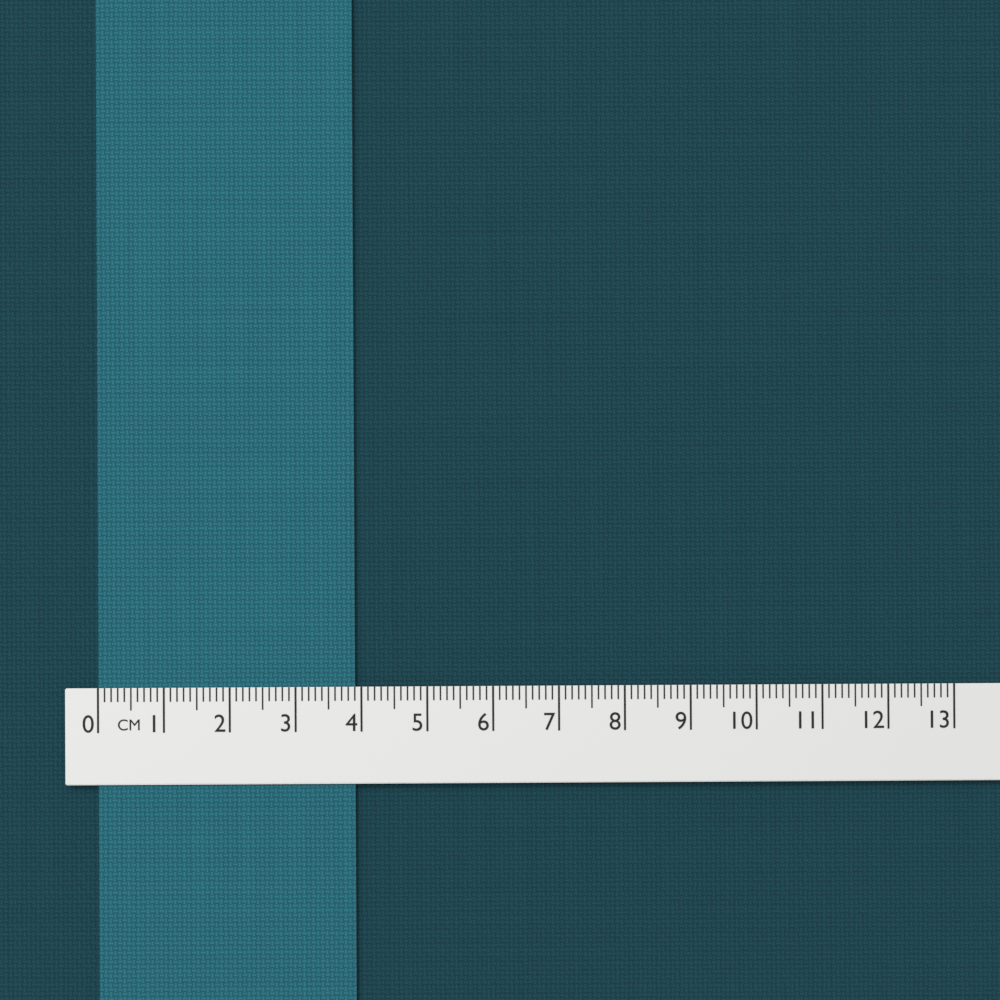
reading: 3.9 cm
